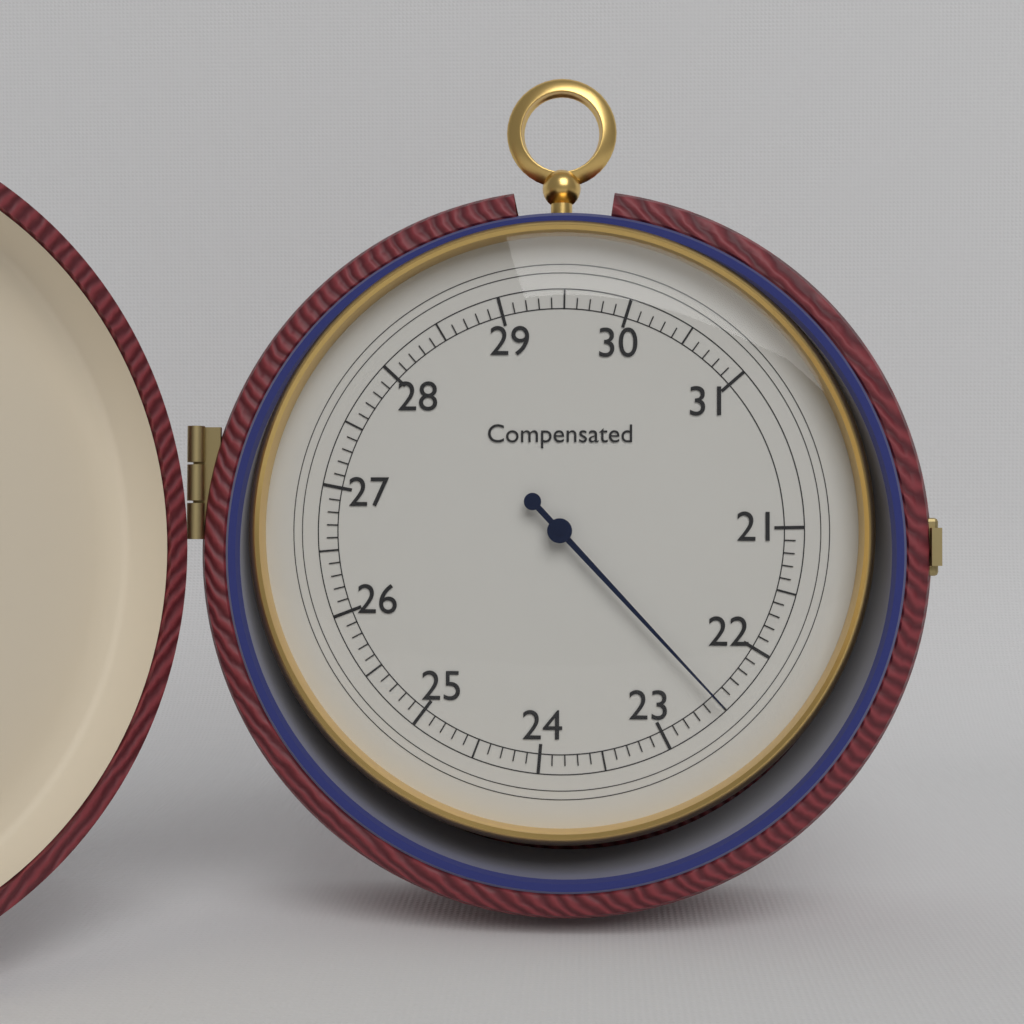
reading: 22.5 (no unit)
